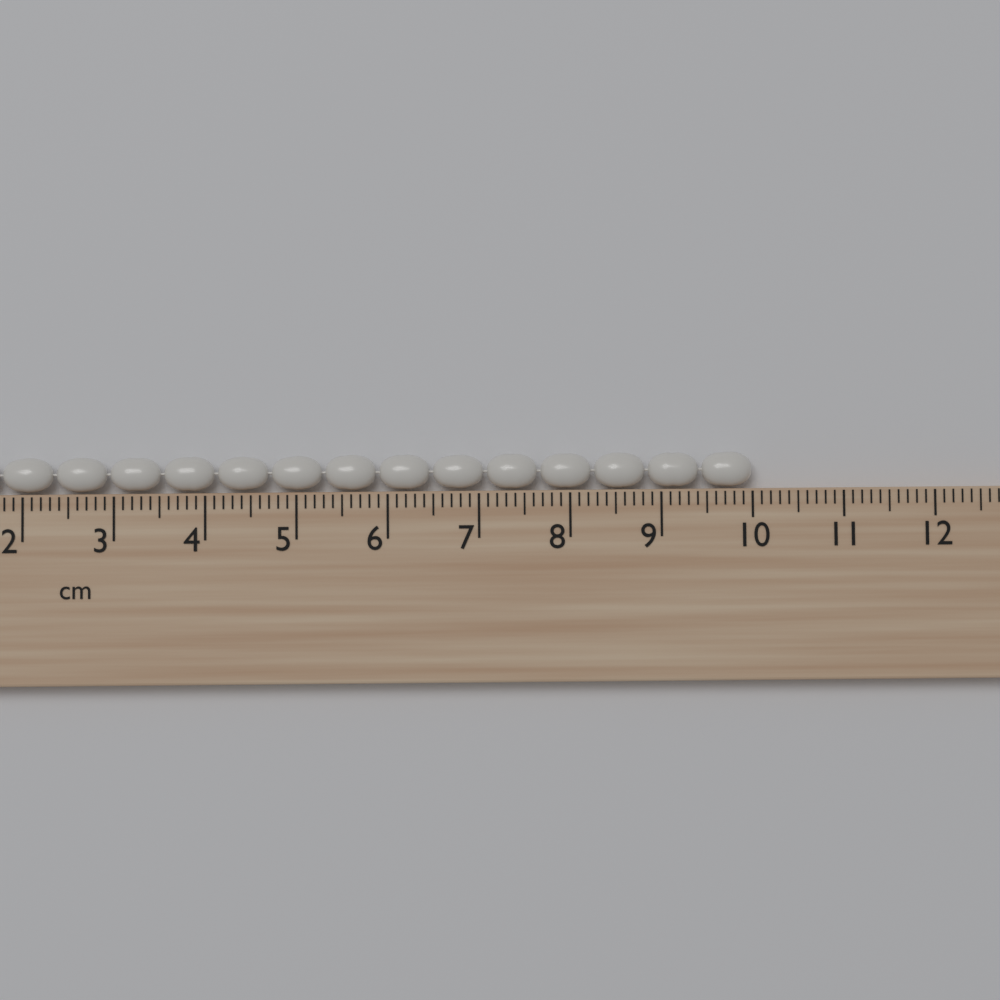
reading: 10.0 cm
